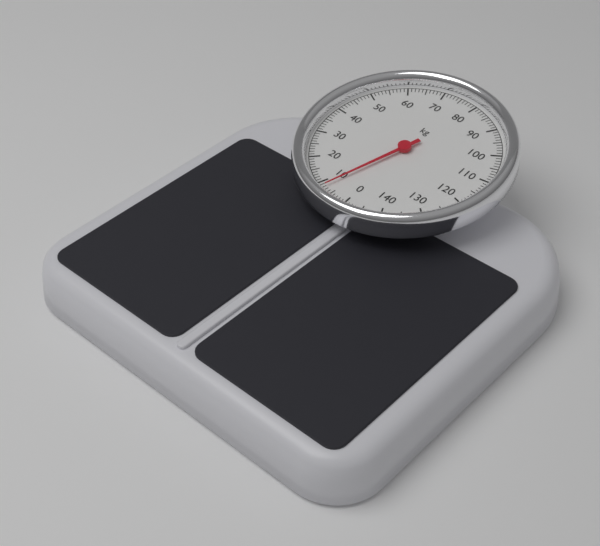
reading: 8 kg
